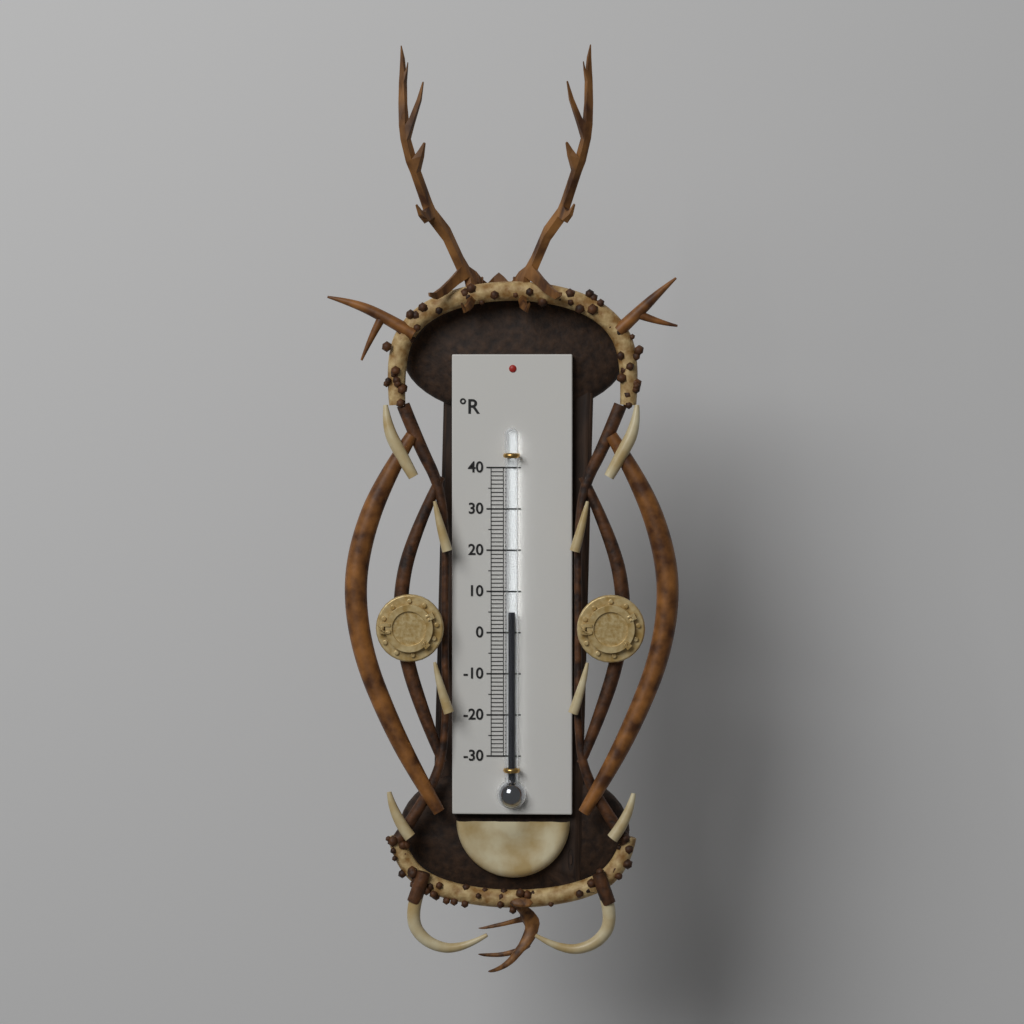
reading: 5 °R
